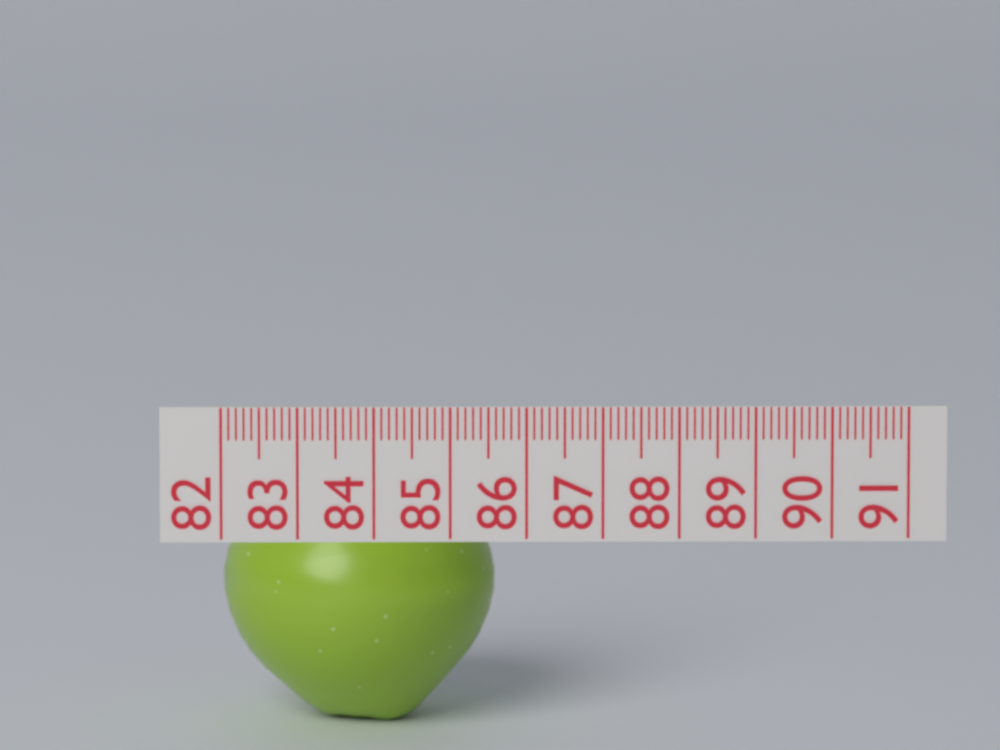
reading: 85.6 (no unit)
